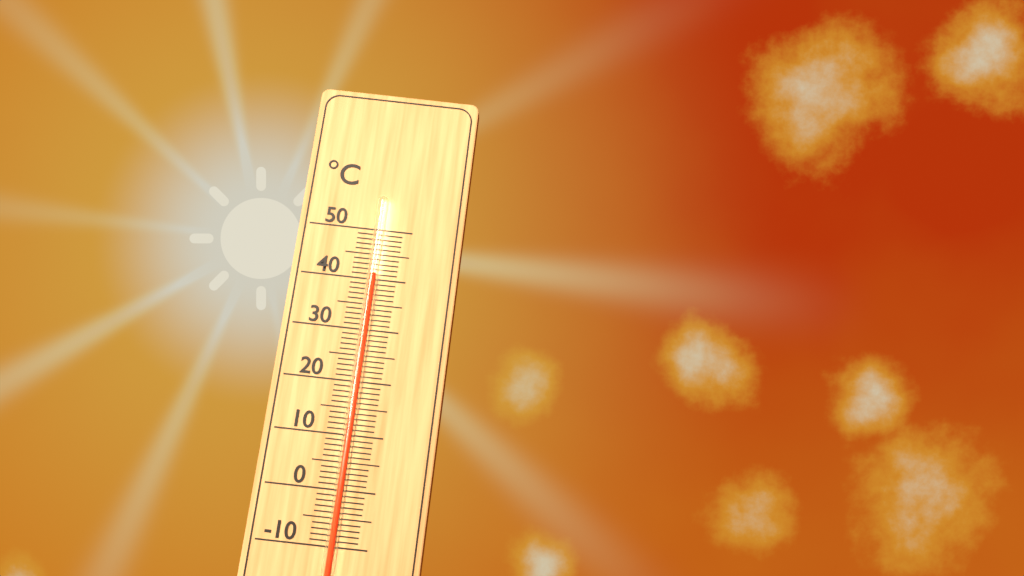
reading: 41 °C
